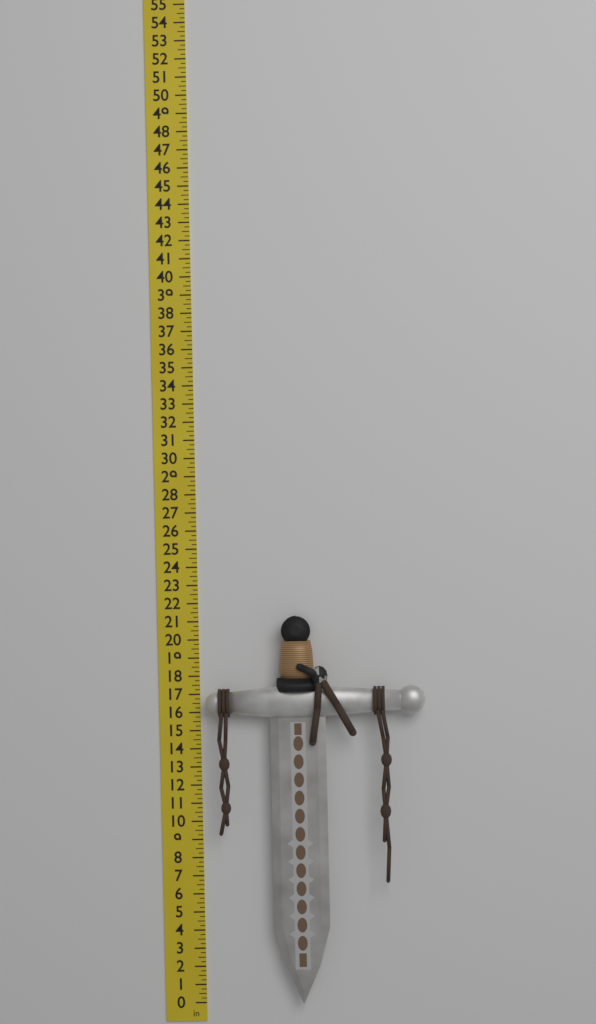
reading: 21.25 in
